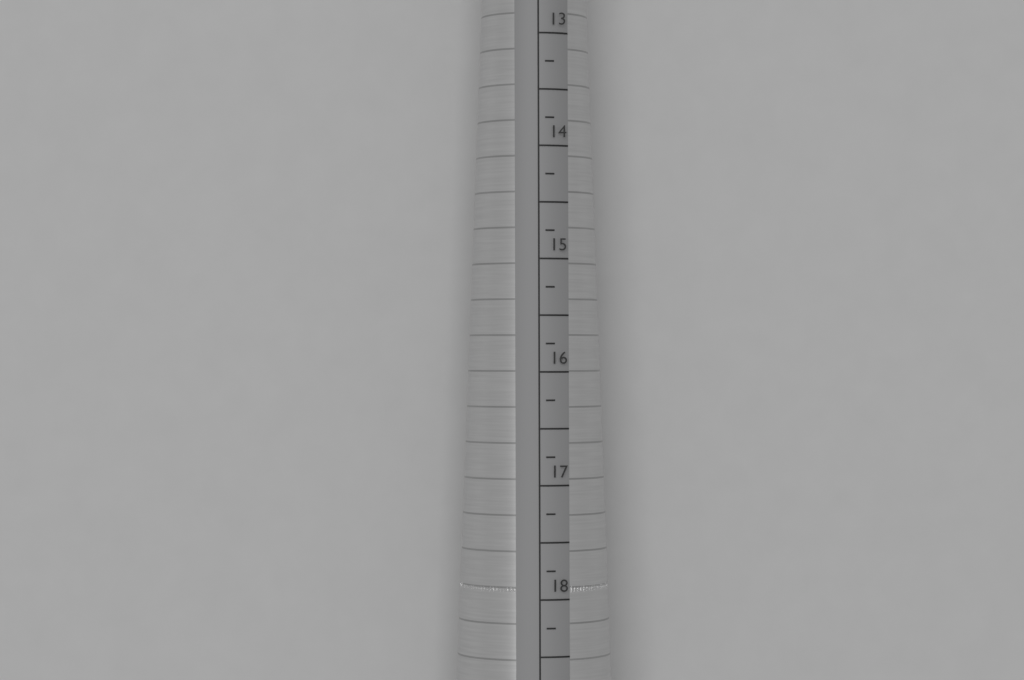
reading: 18.00 mm
